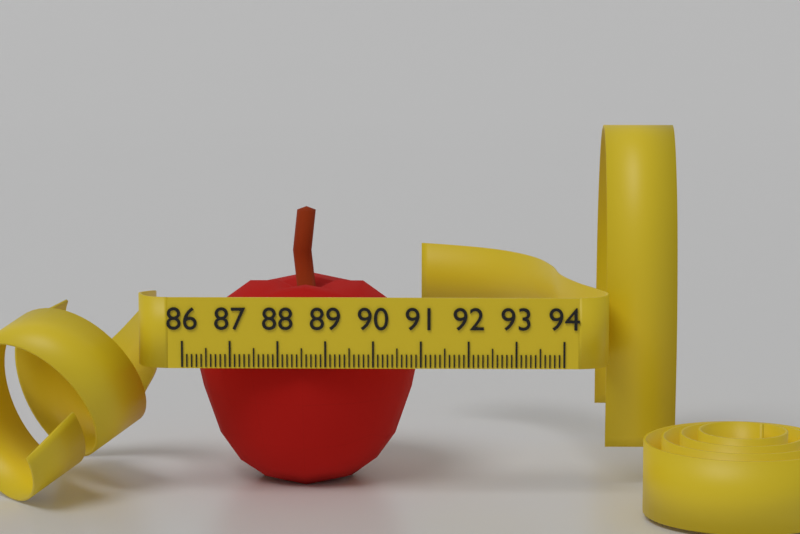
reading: 91.0 (no unit)
